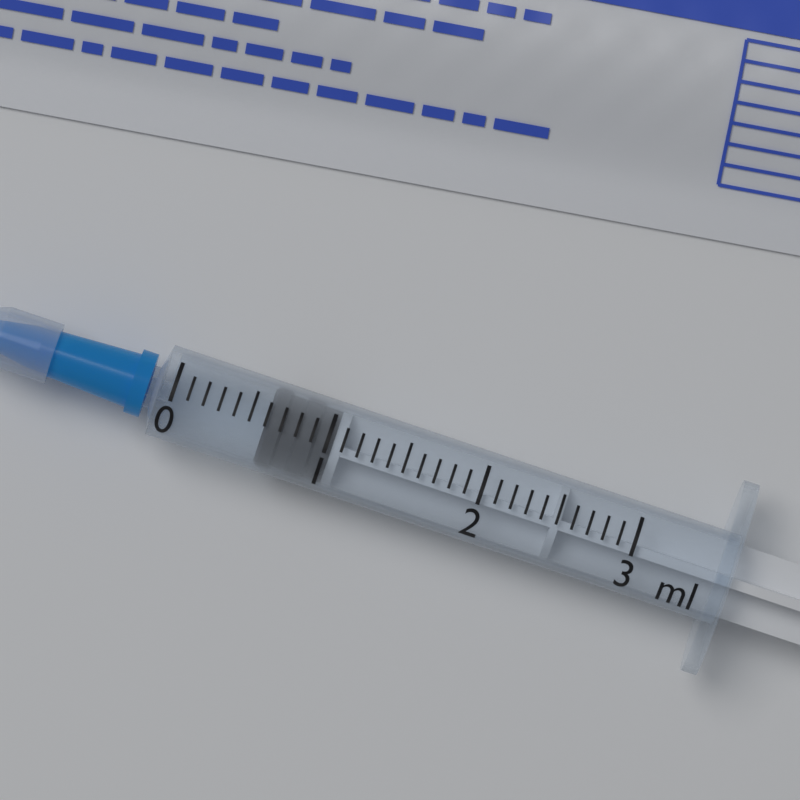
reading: 0.6 ml
